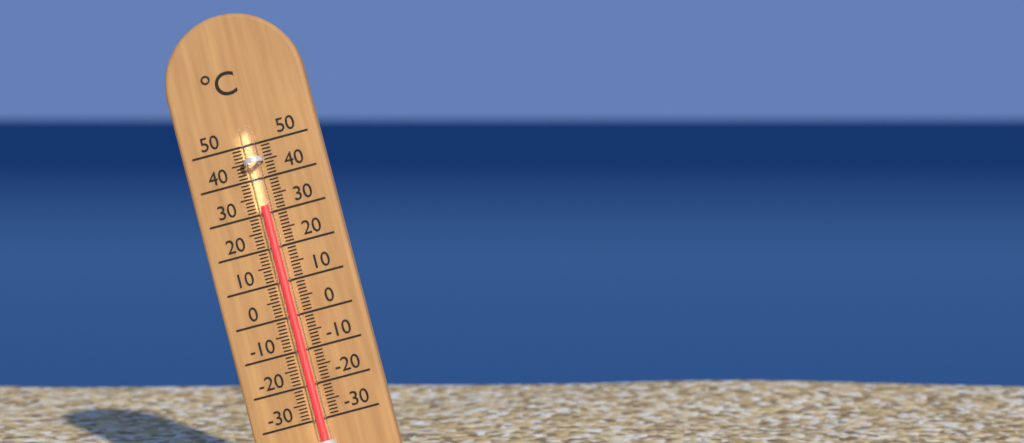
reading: 32 °C
